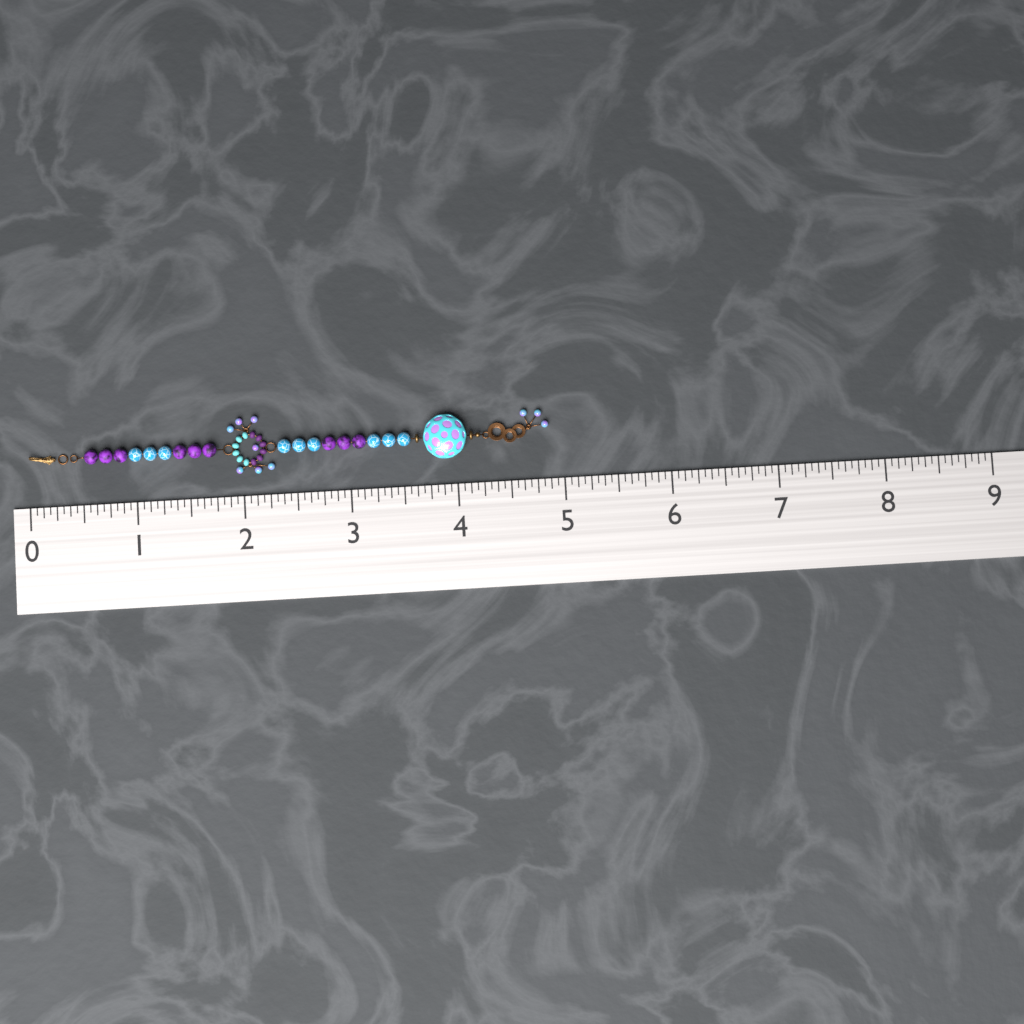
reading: 4.8750 (no unit)
